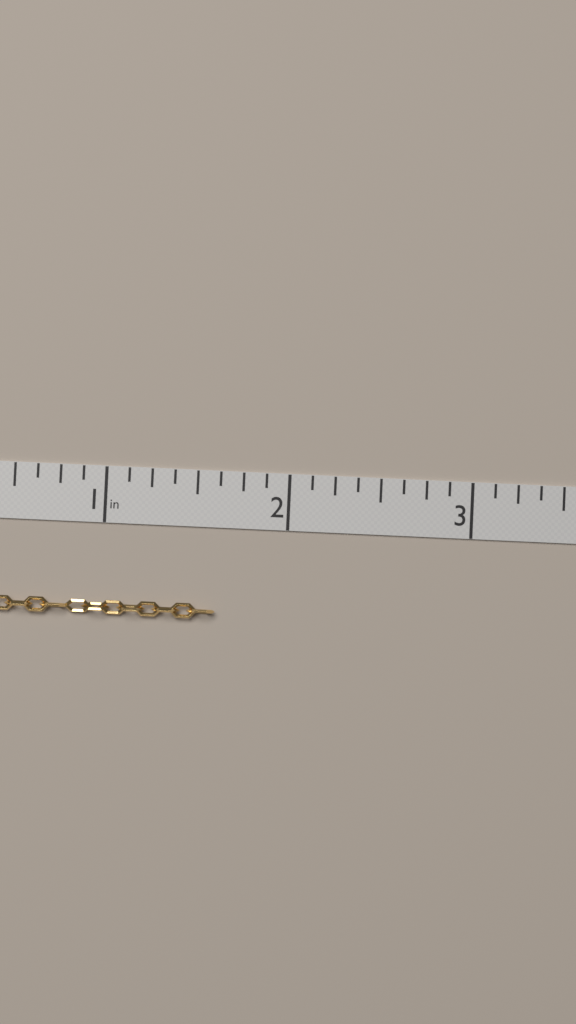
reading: 1.625 in
